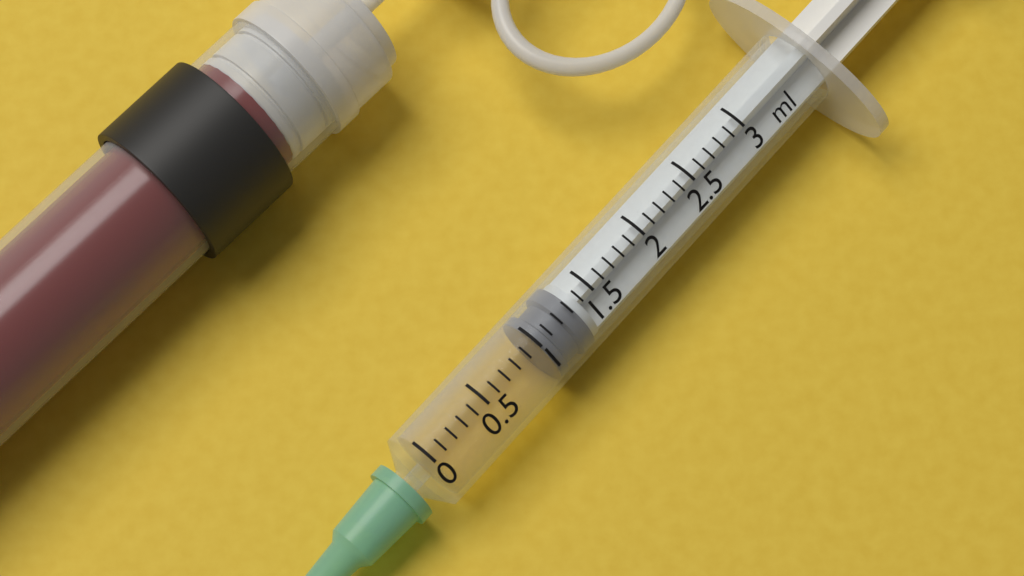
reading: 1.0 ml
